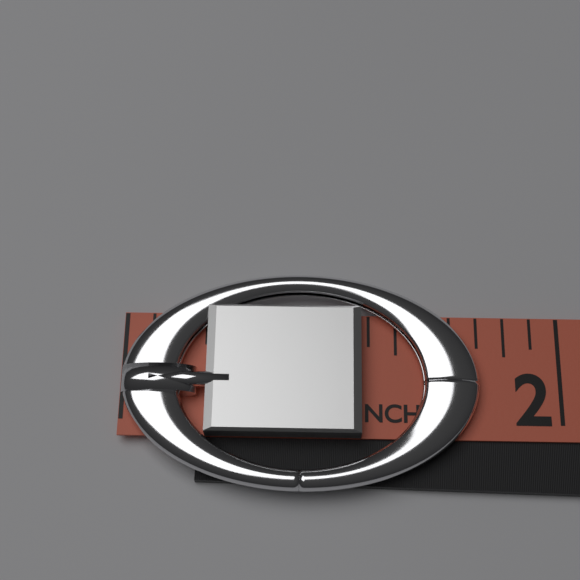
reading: 1.625 in
